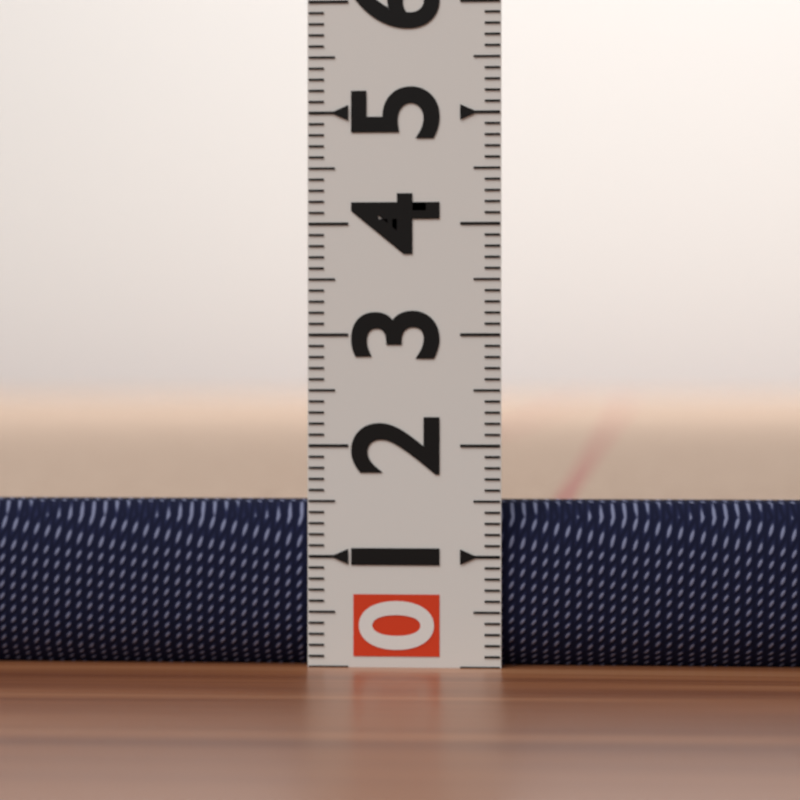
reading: 1.5 (no unit)
